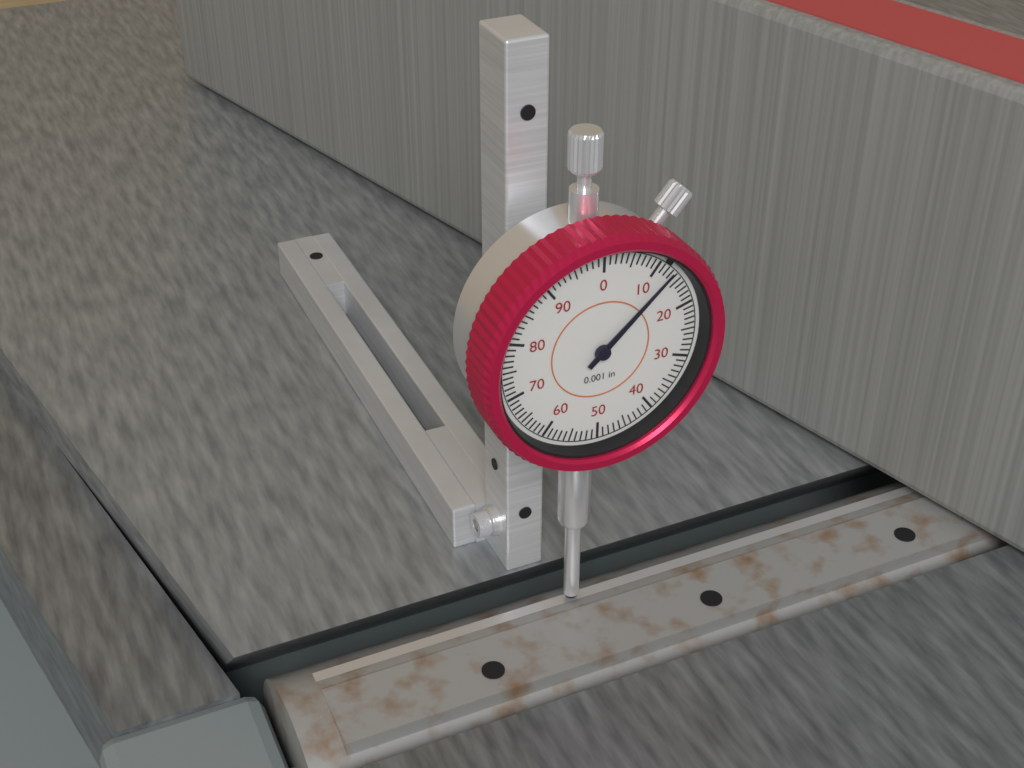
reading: 0.013 in
